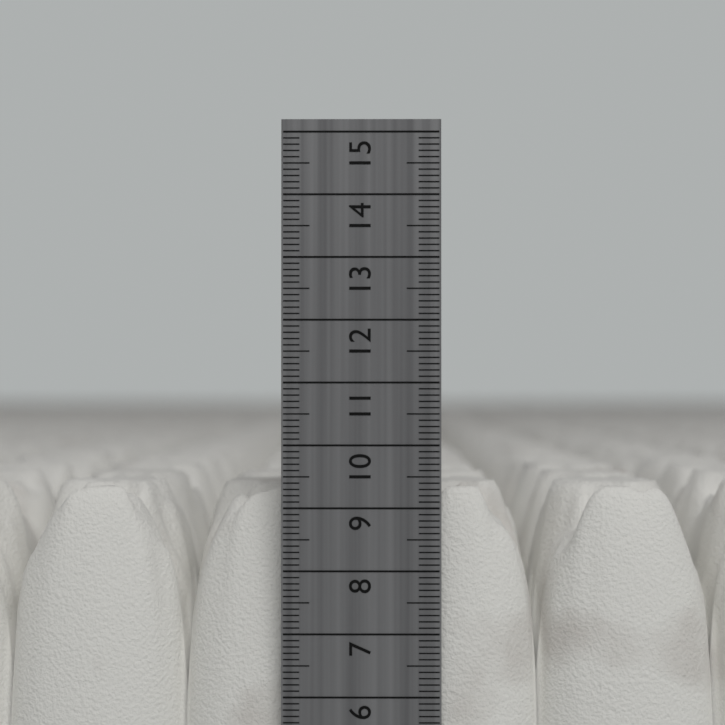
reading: 9.3 cm
